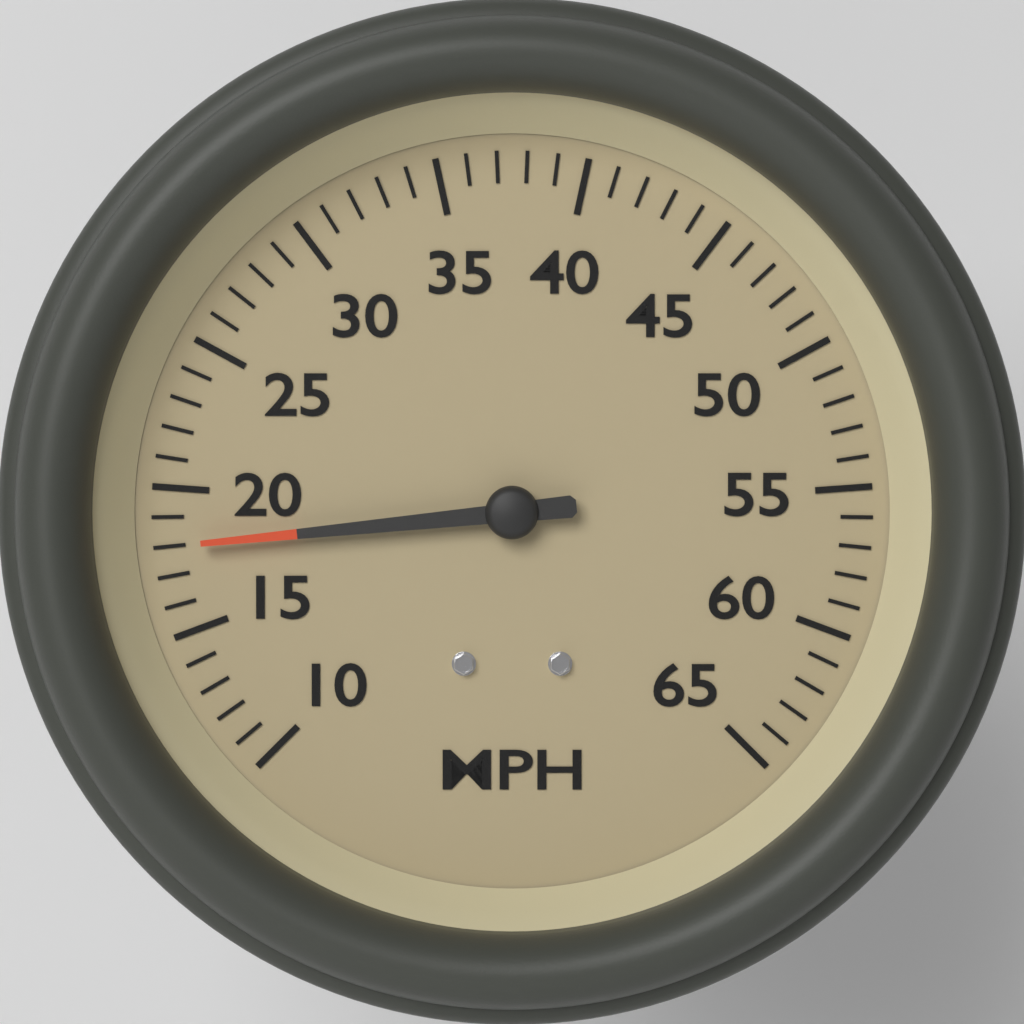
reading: 18 MPH
